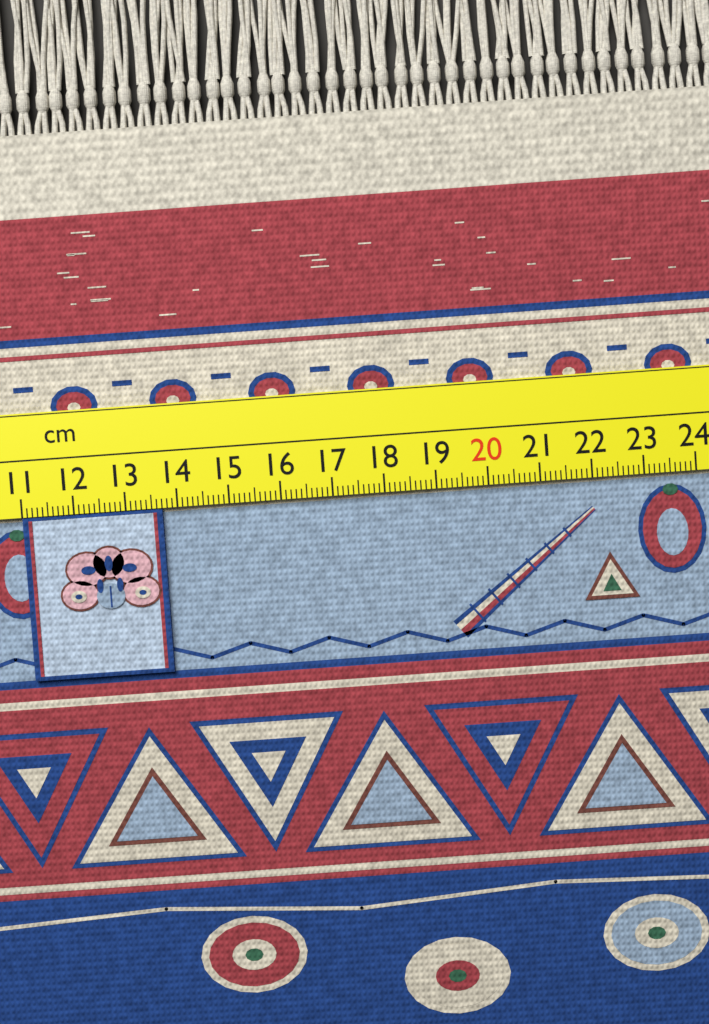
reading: 13.7 cm
